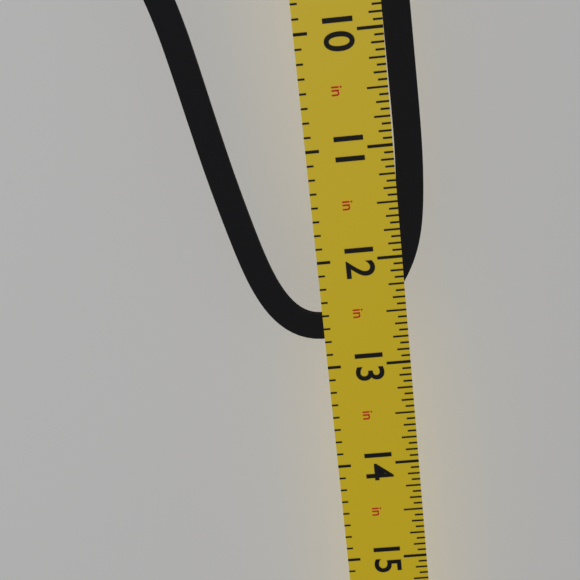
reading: 12.7500 in
